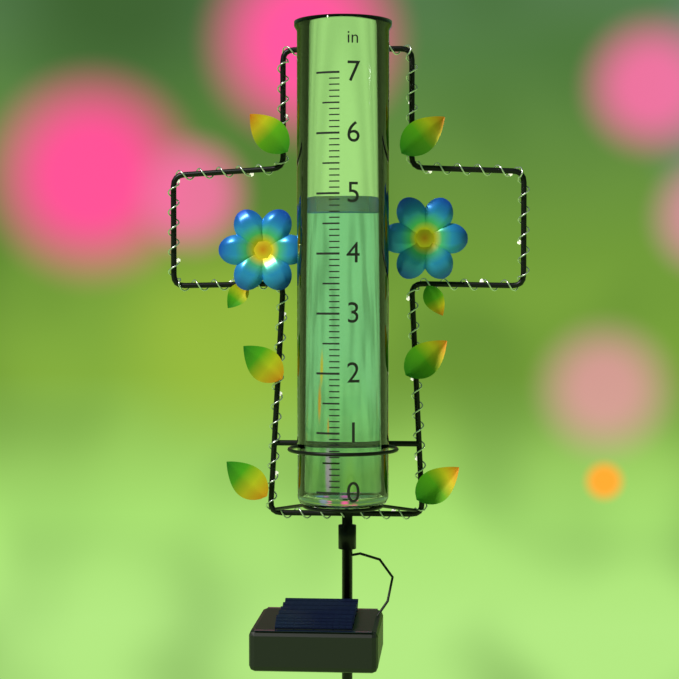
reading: 4.7 in
